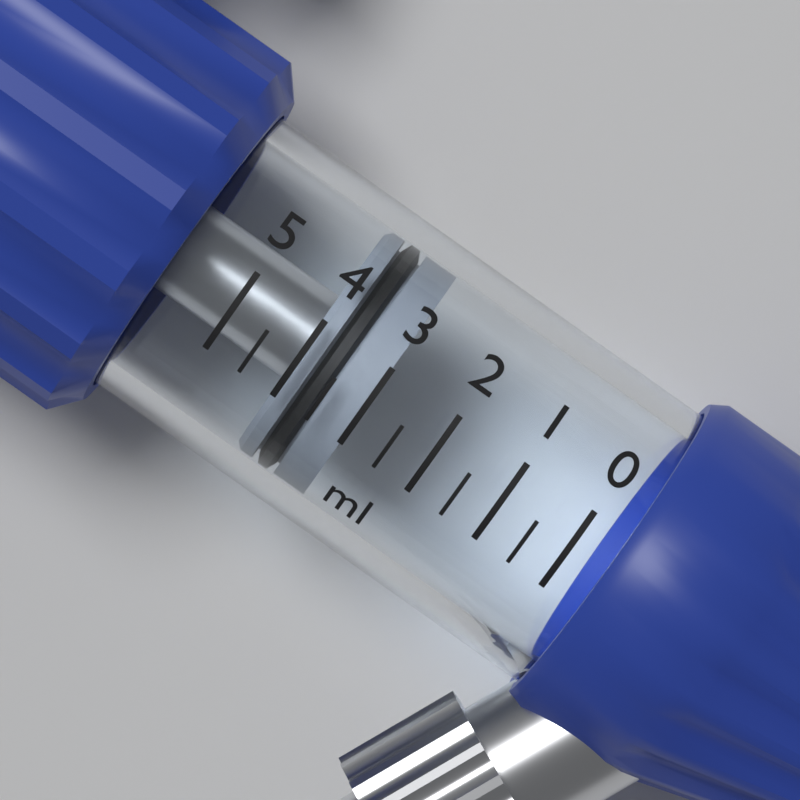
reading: 3.0 ml
